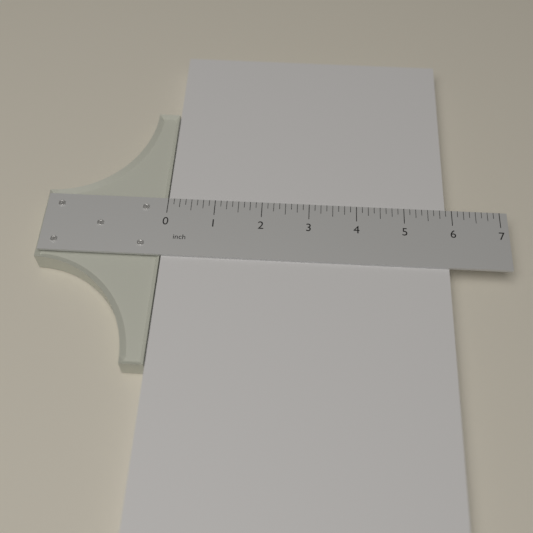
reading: 5.875 inch
